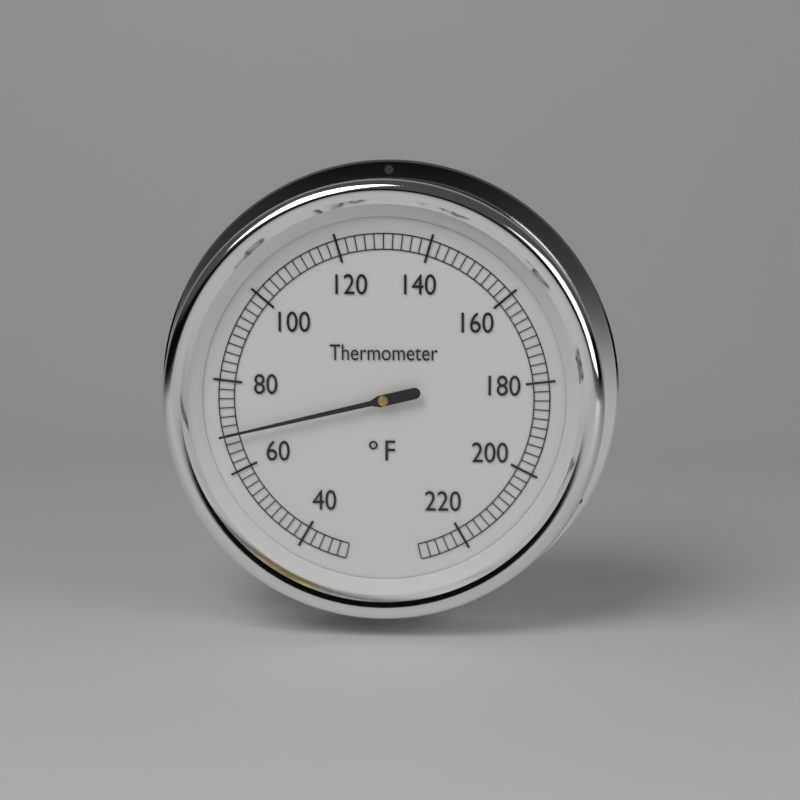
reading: 68 °F
